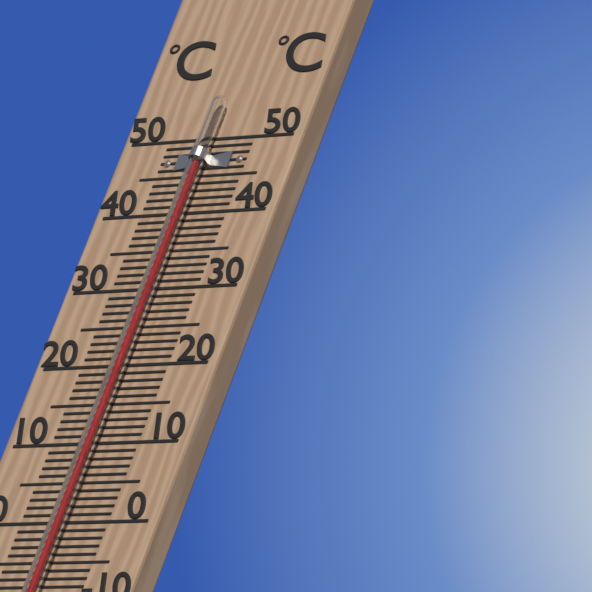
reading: 46 °C
